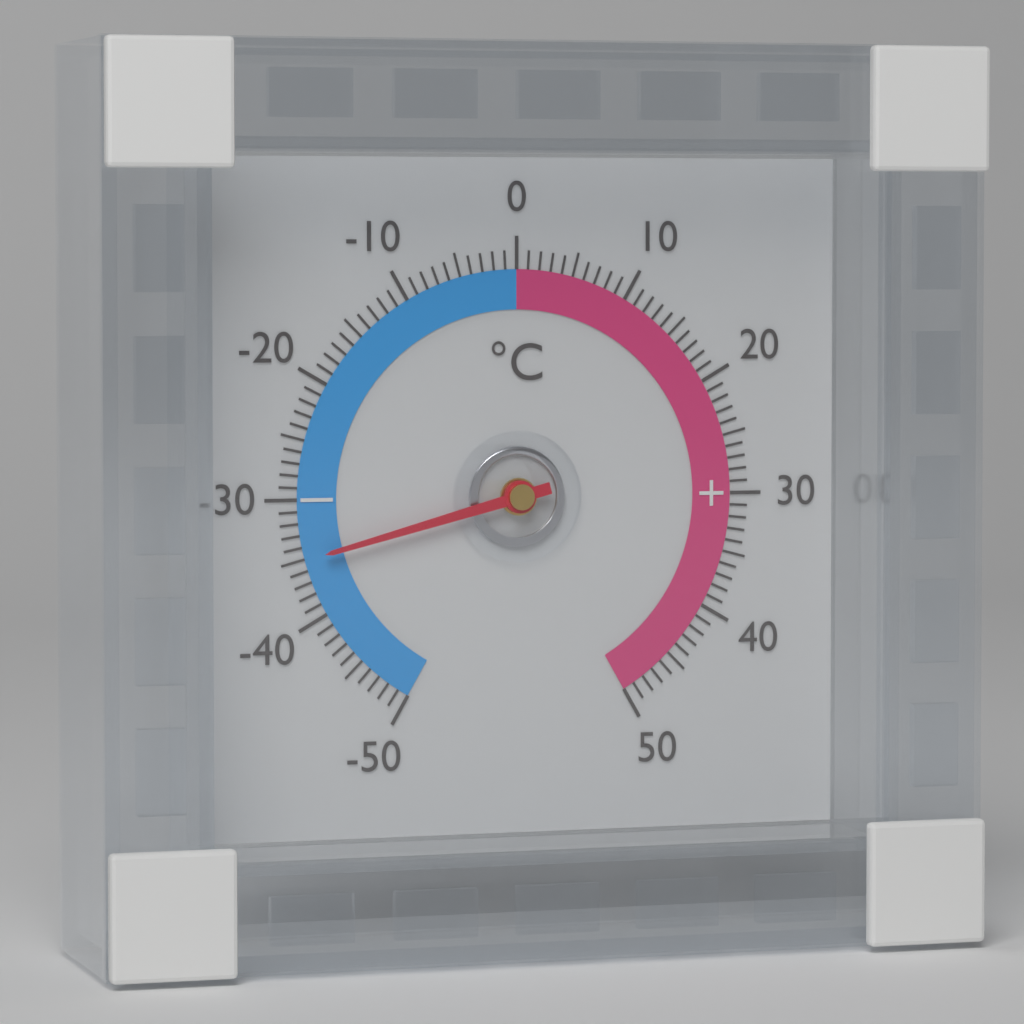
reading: -35 °C
